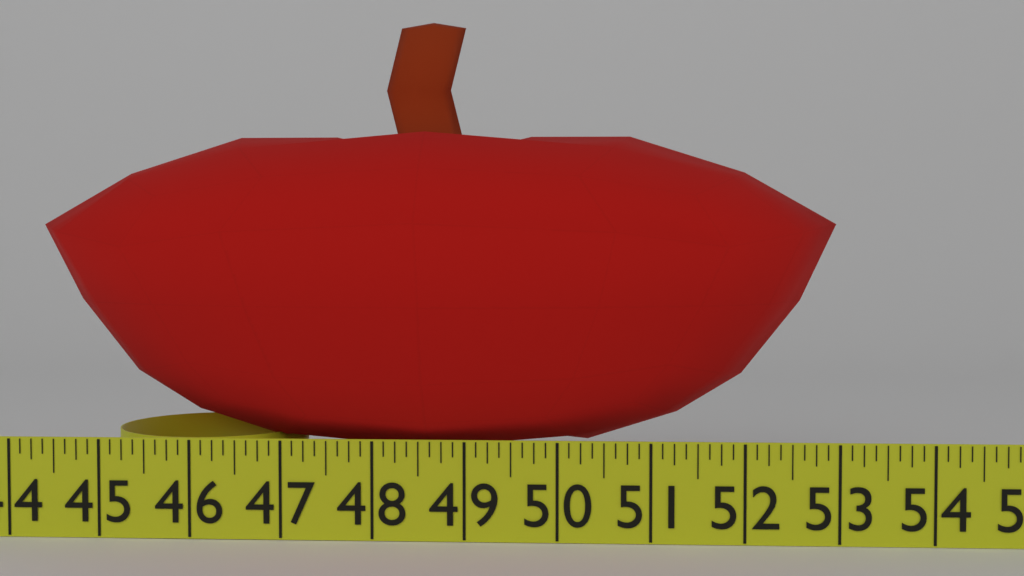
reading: 53.125 in
